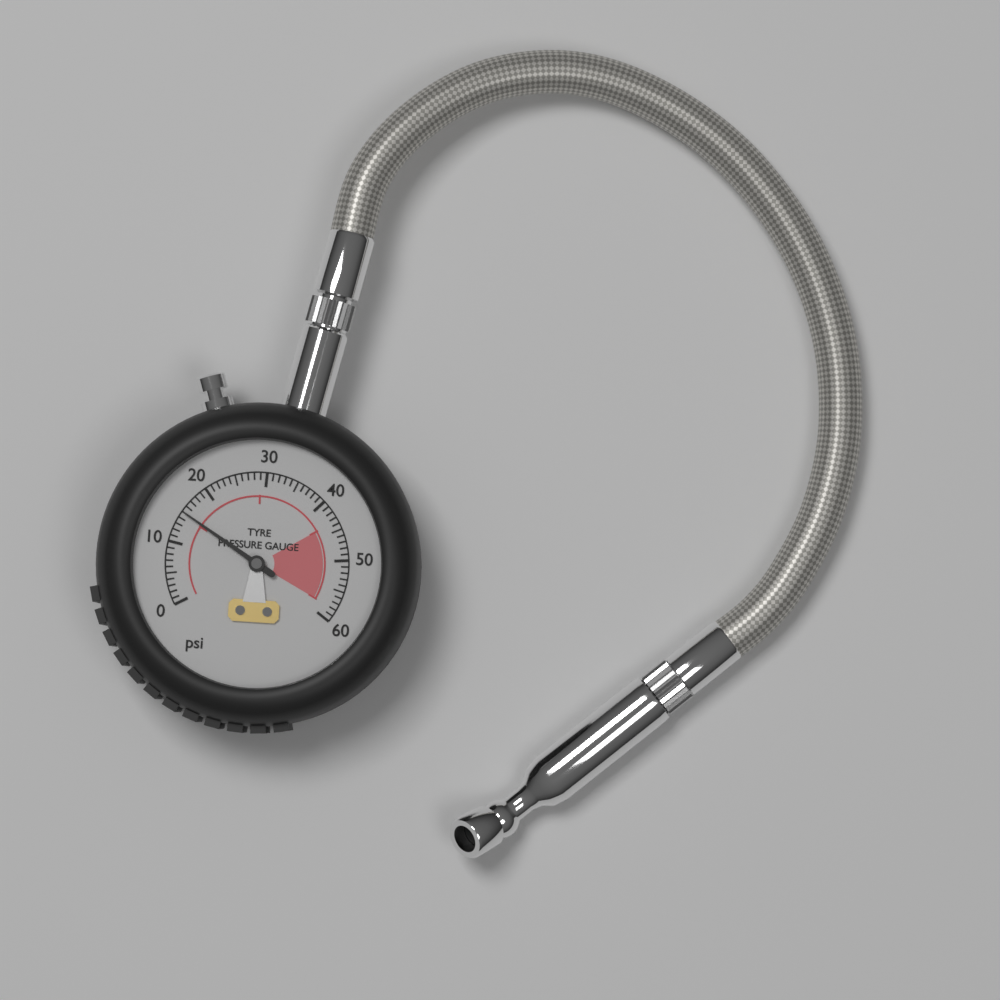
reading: 15 psi
